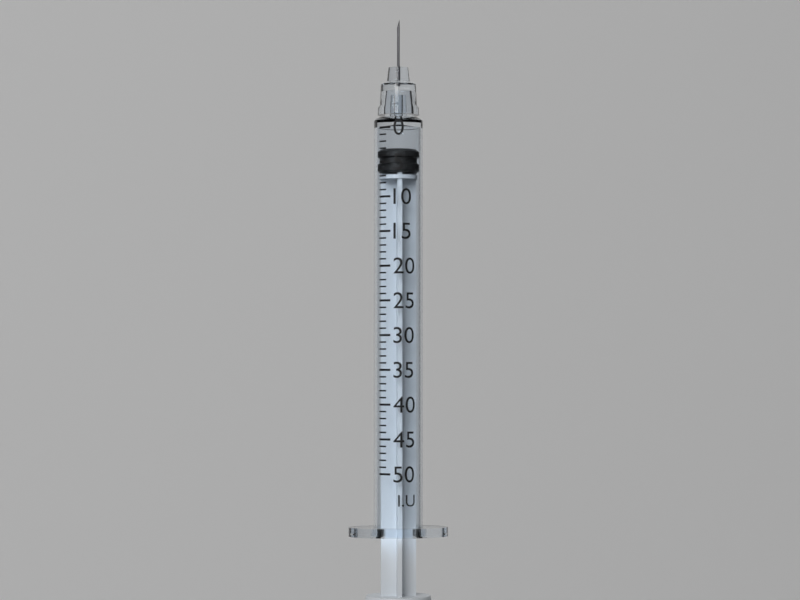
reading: 3 I.U.
